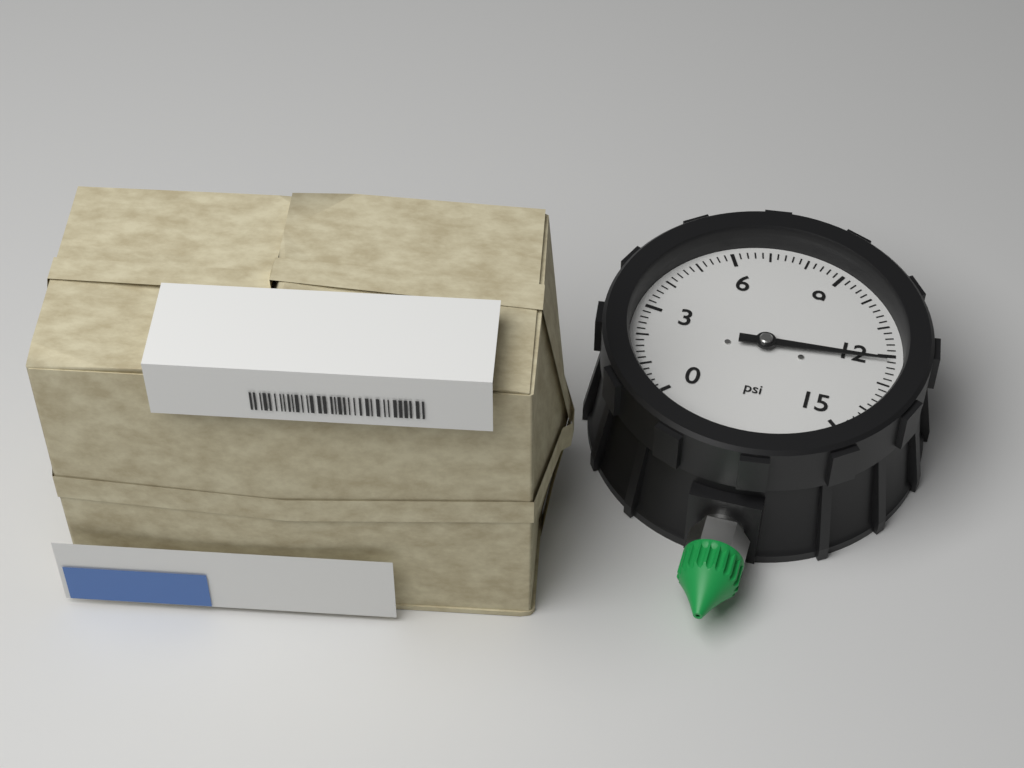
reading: 12.2 psi
